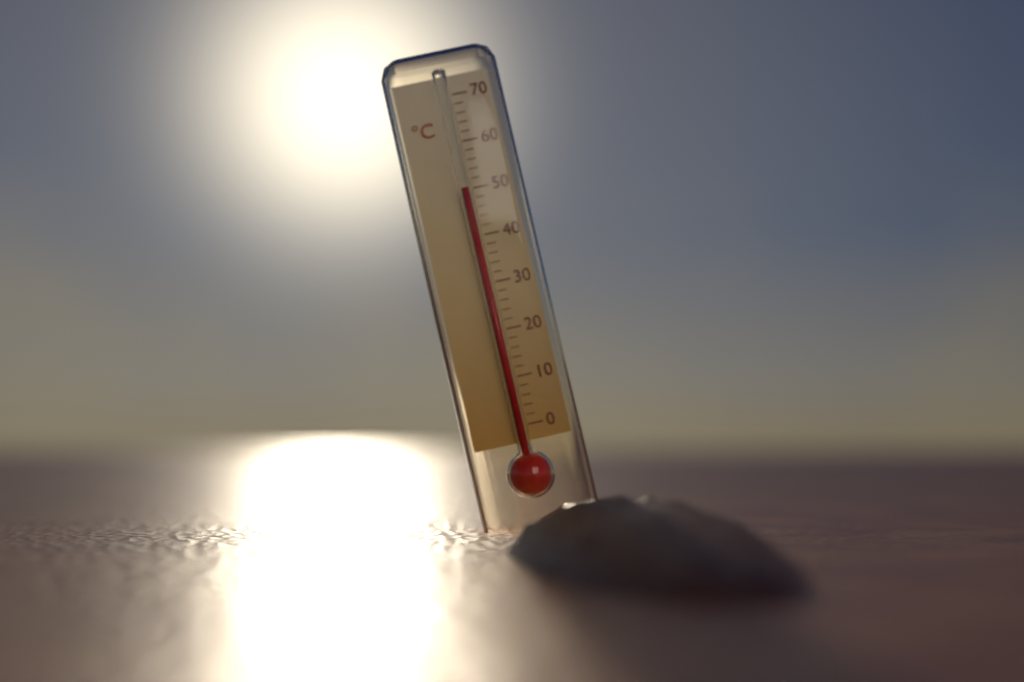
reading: 50 °C
